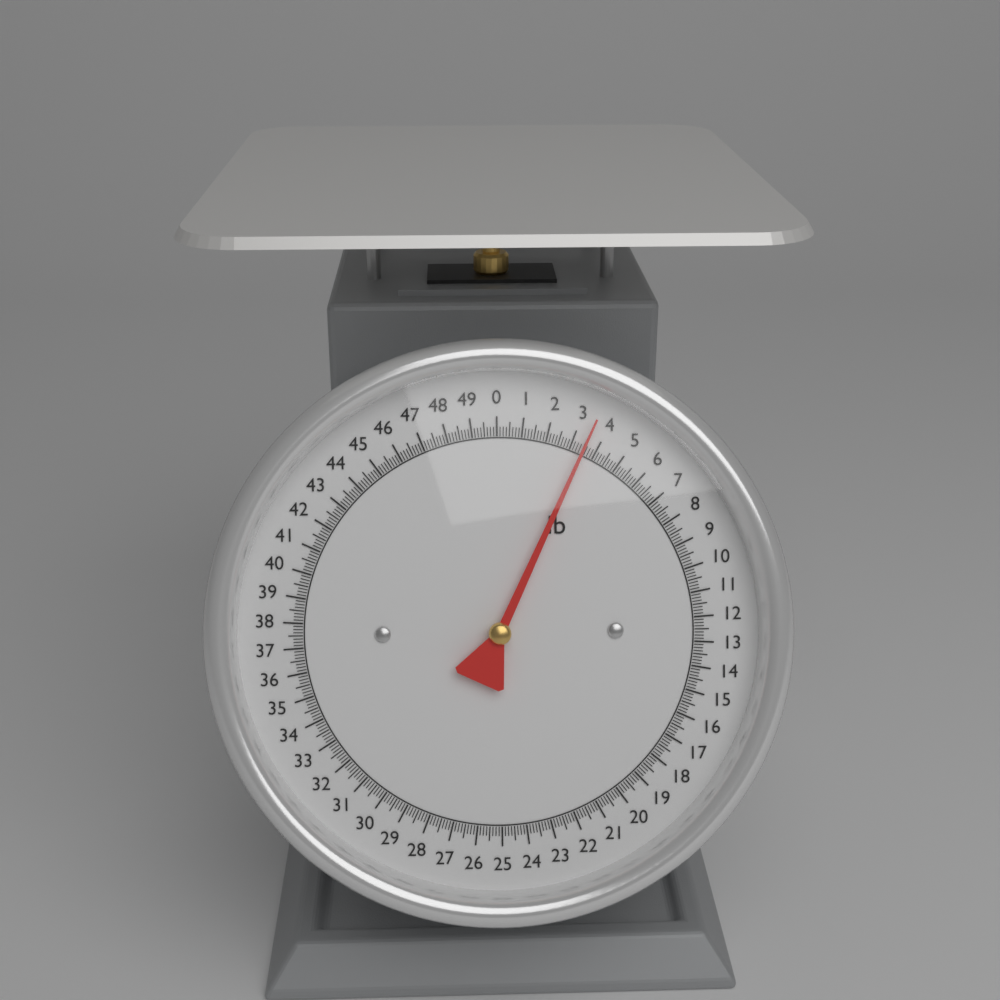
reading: 3.500 lb
